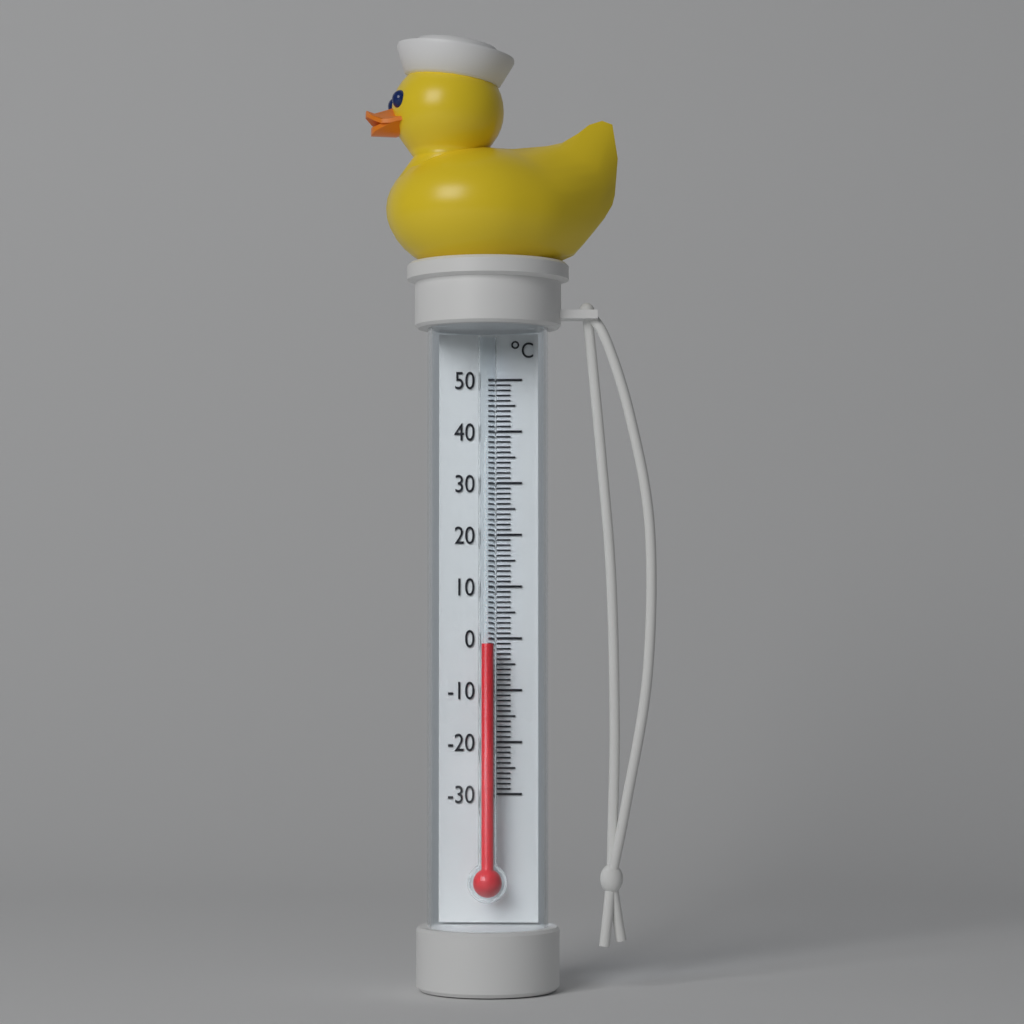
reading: -1 °C
